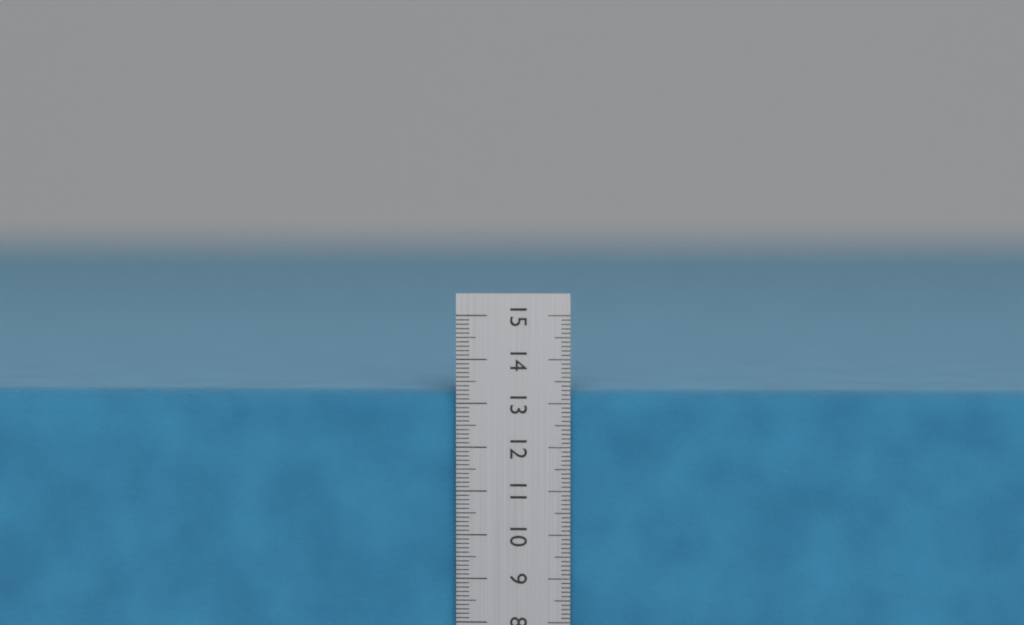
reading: 13.3 cm
